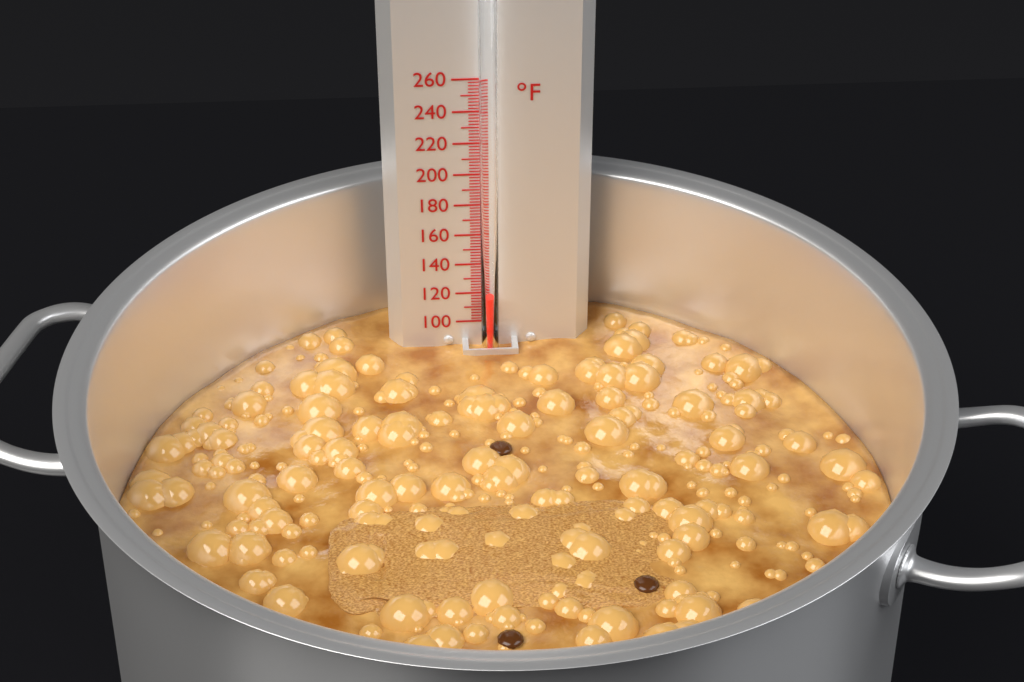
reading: 120 °F
